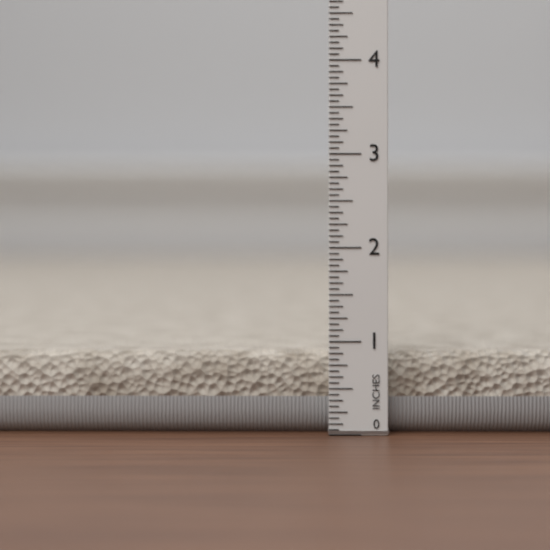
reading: 0.8750 in
